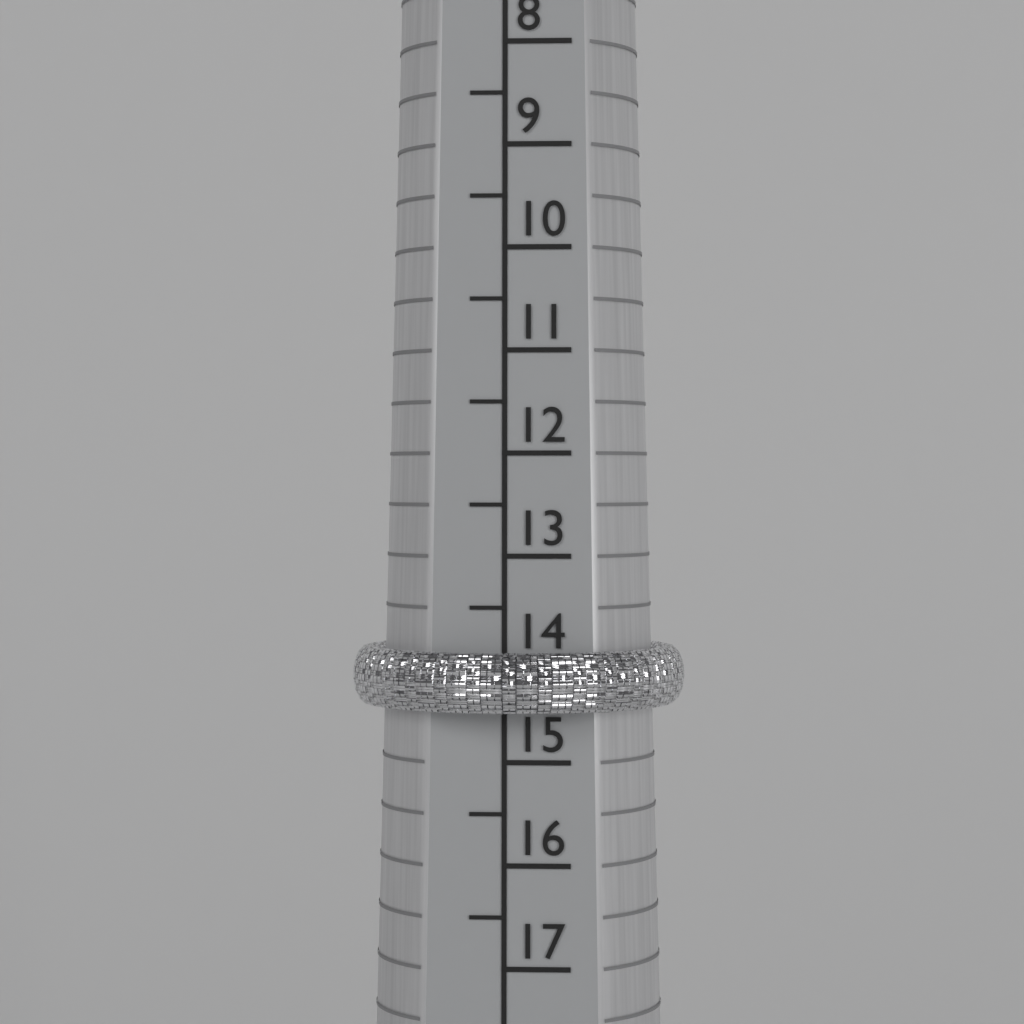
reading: 14.5 (no unit)
